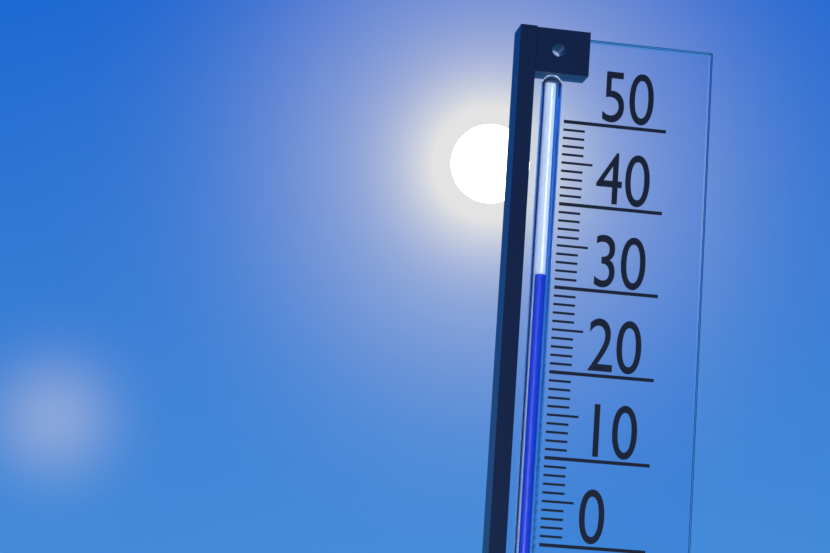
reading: 31 (no unit)
